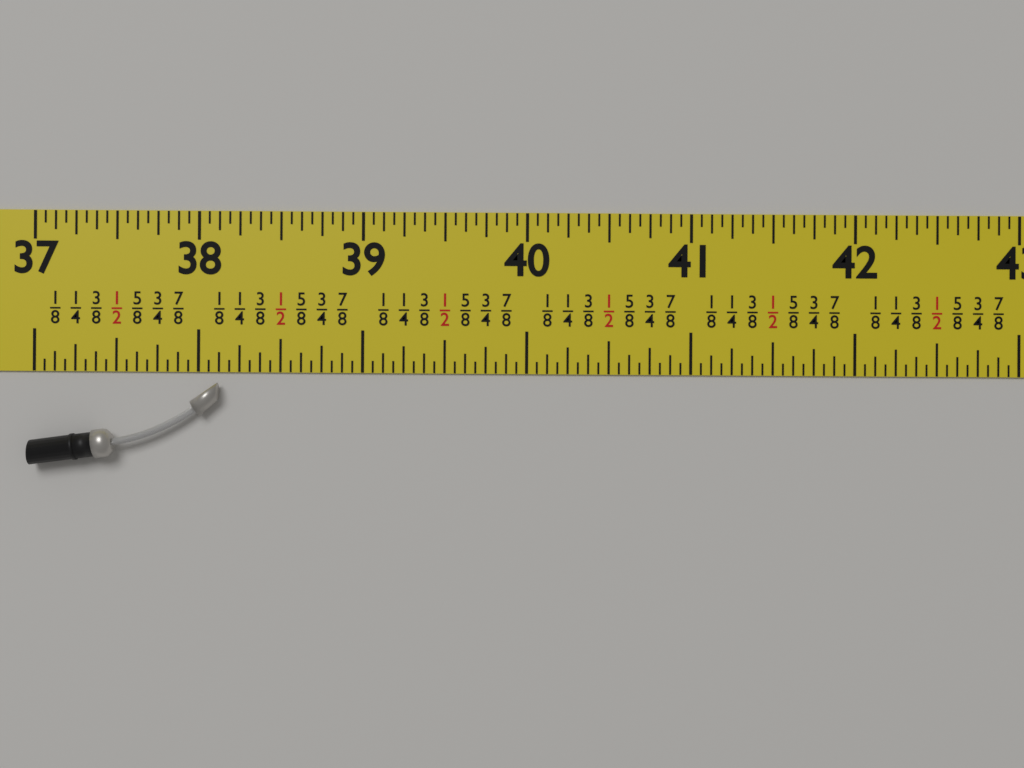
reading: 38.1250 in
